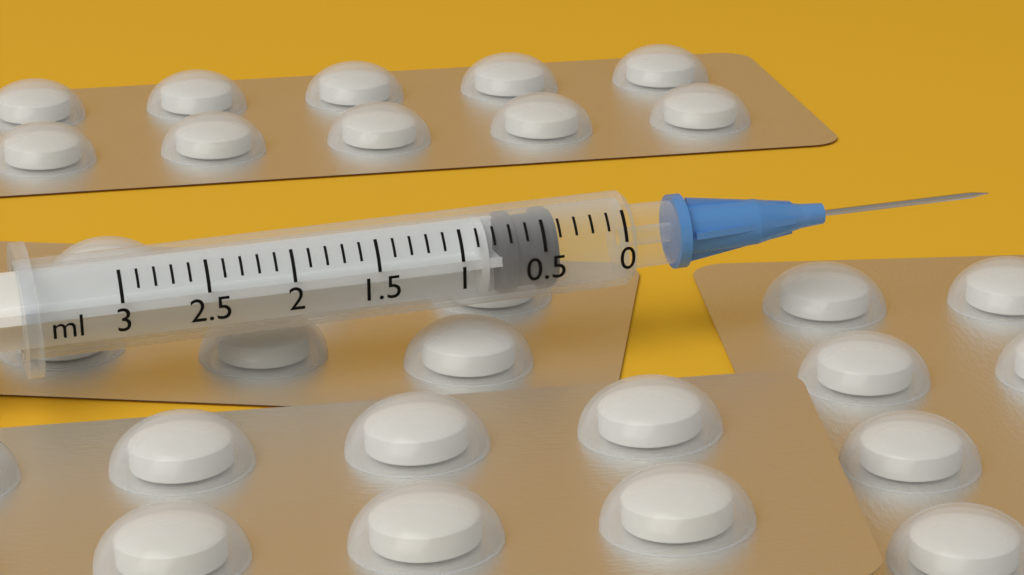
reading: 0.4 ml
